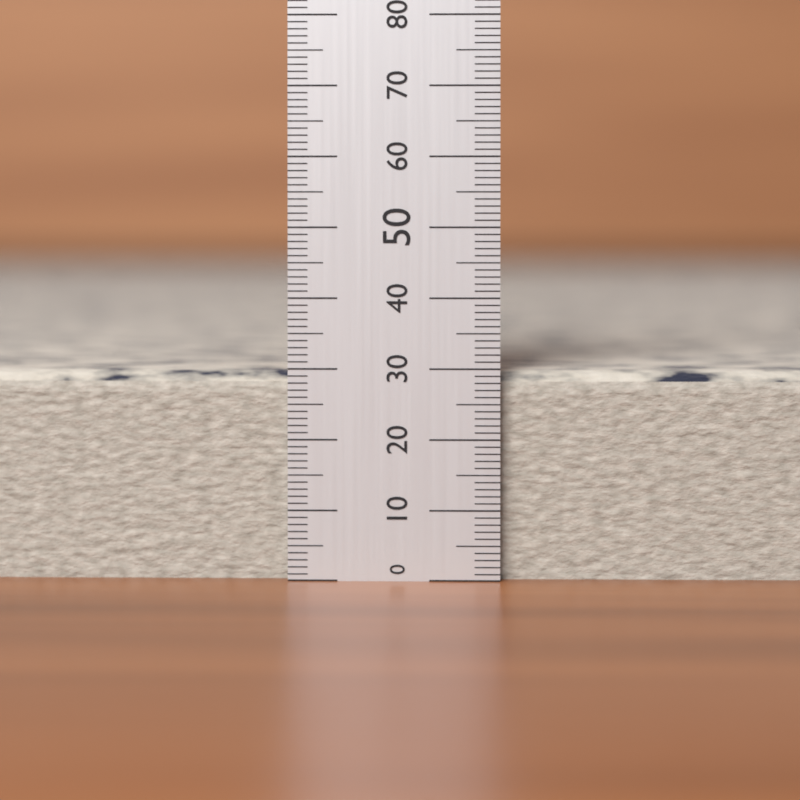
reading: 30 (no unit)
